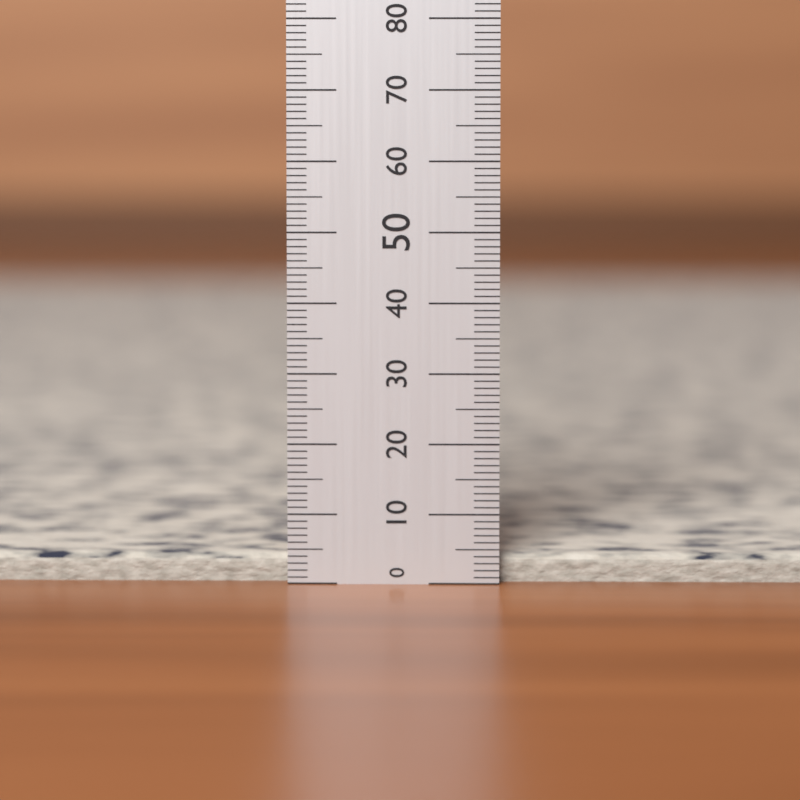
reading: 4 (no unit)
